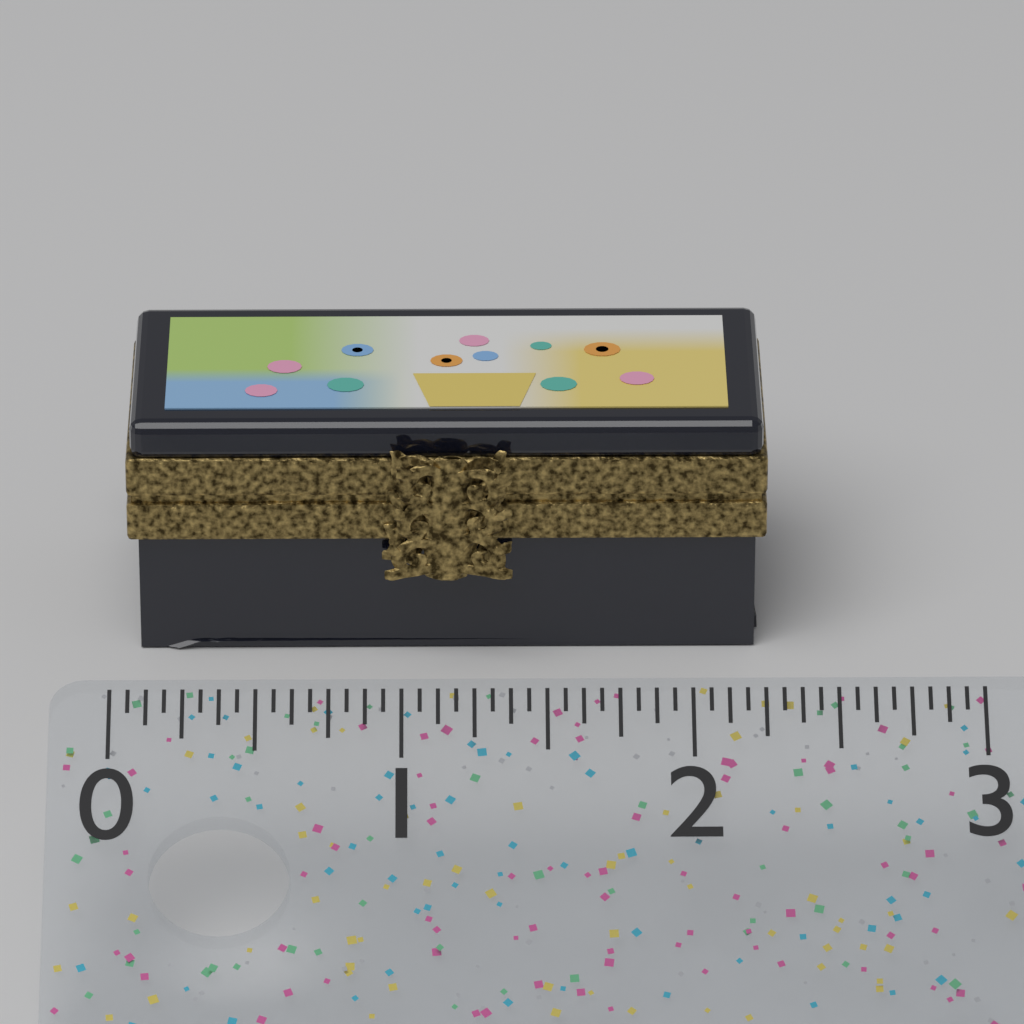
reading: 2.3125 (no unit)
